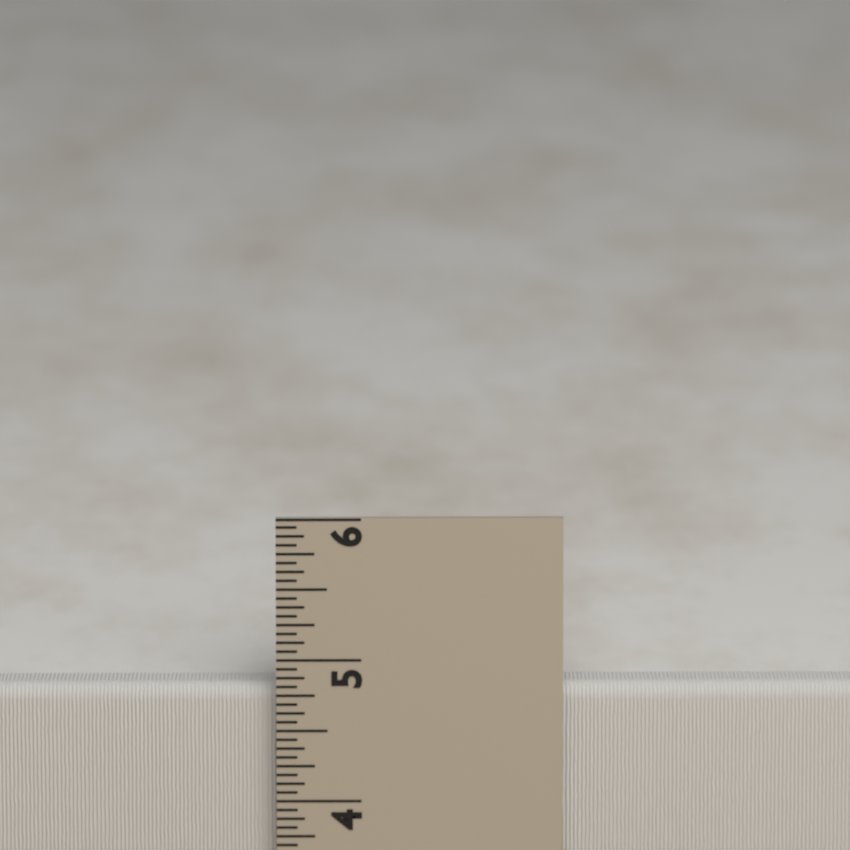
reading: 4.8125 in
